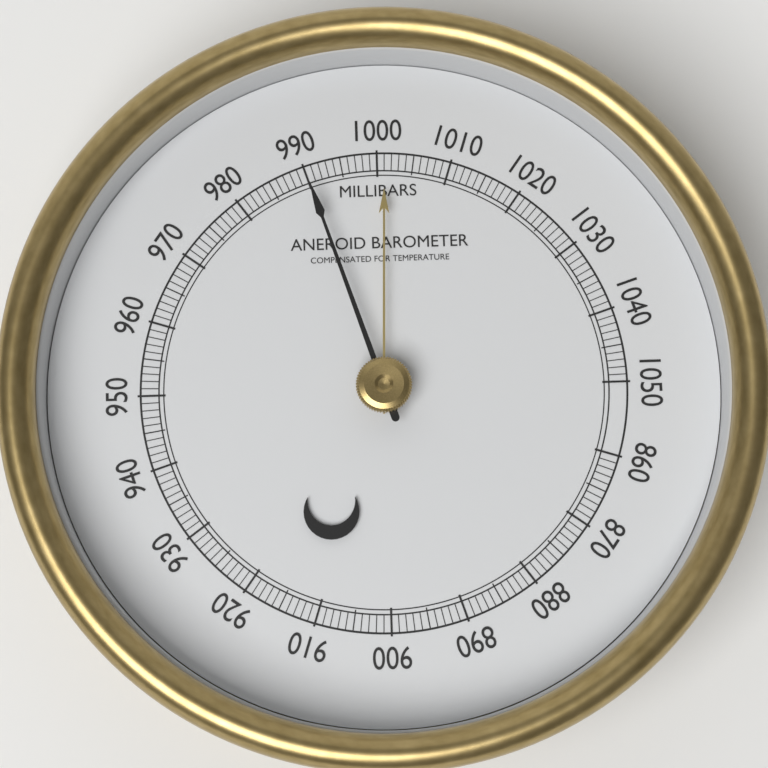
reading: 990 mbar
